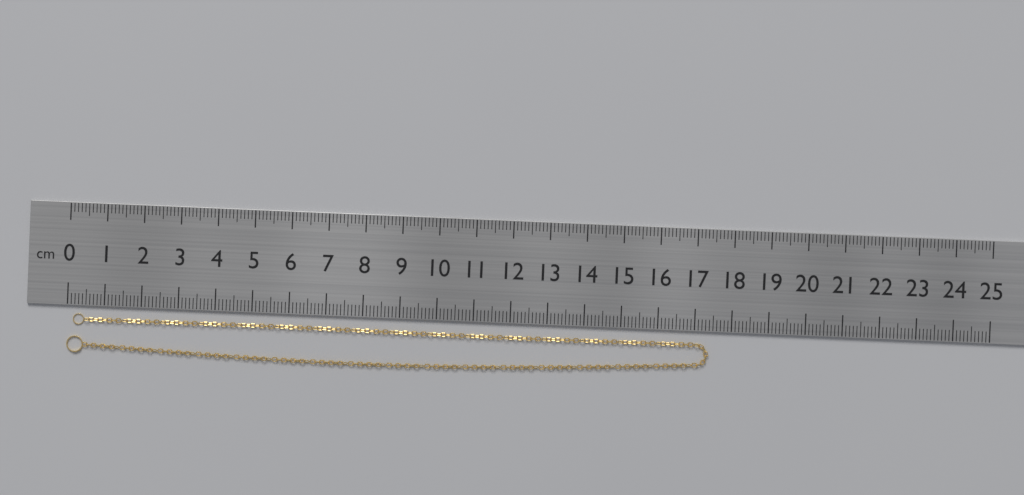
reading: 17.4 cm
